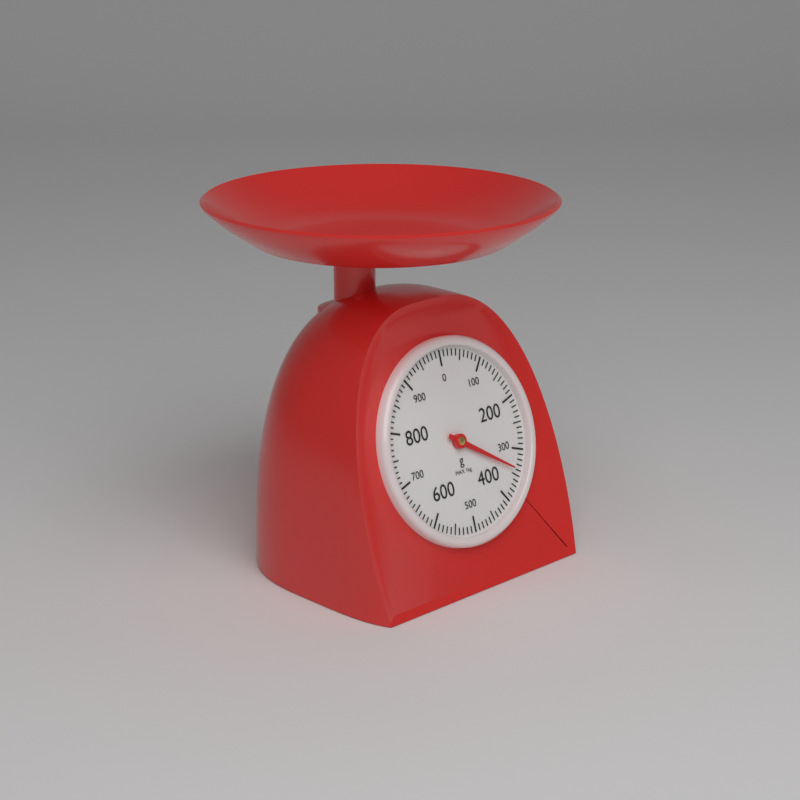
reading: 340 g
